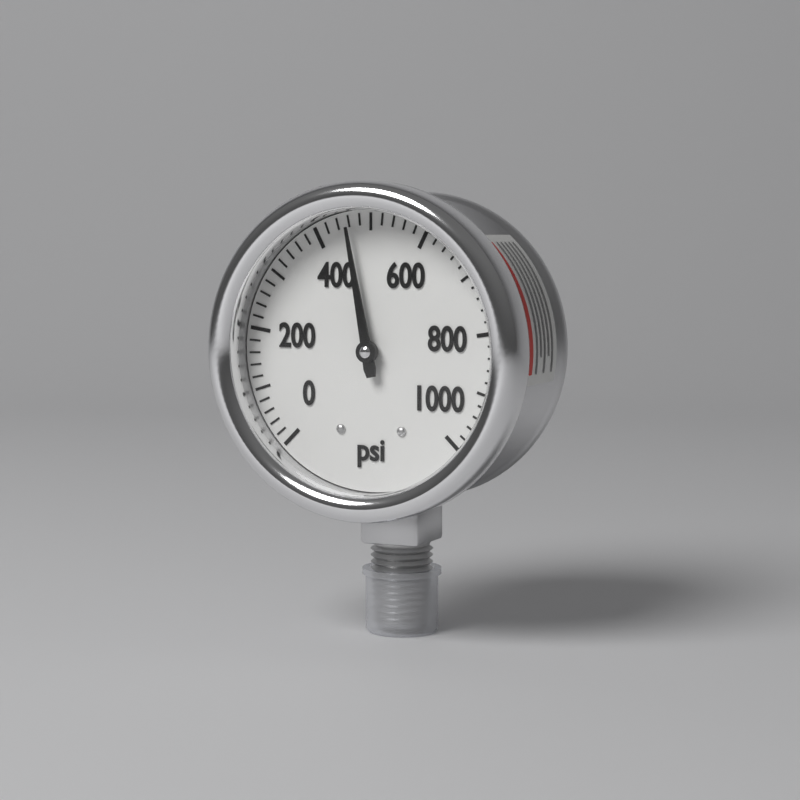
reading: 460 psi
